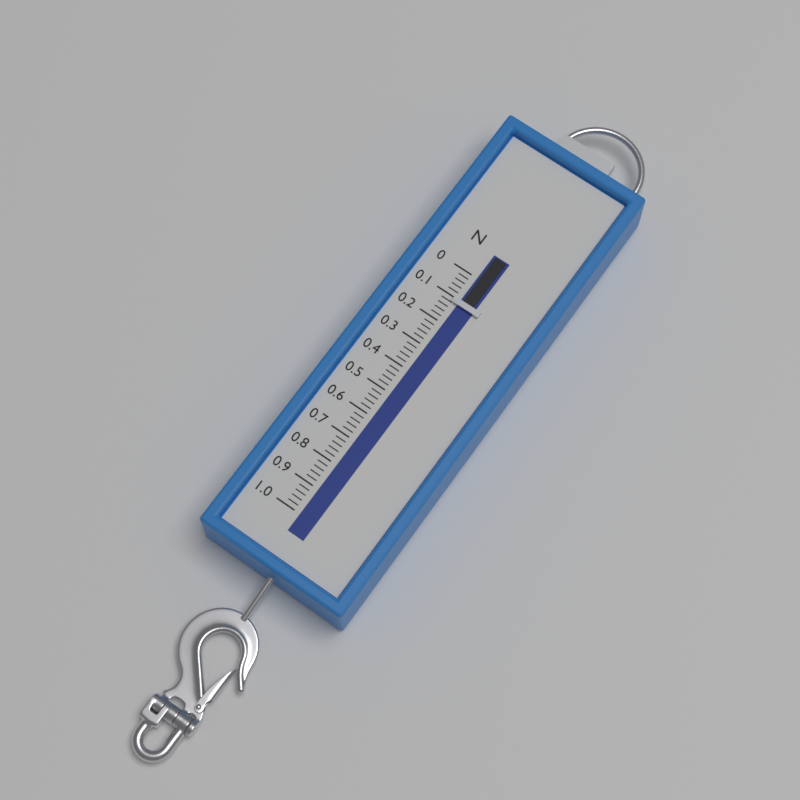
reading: 0.12 N
